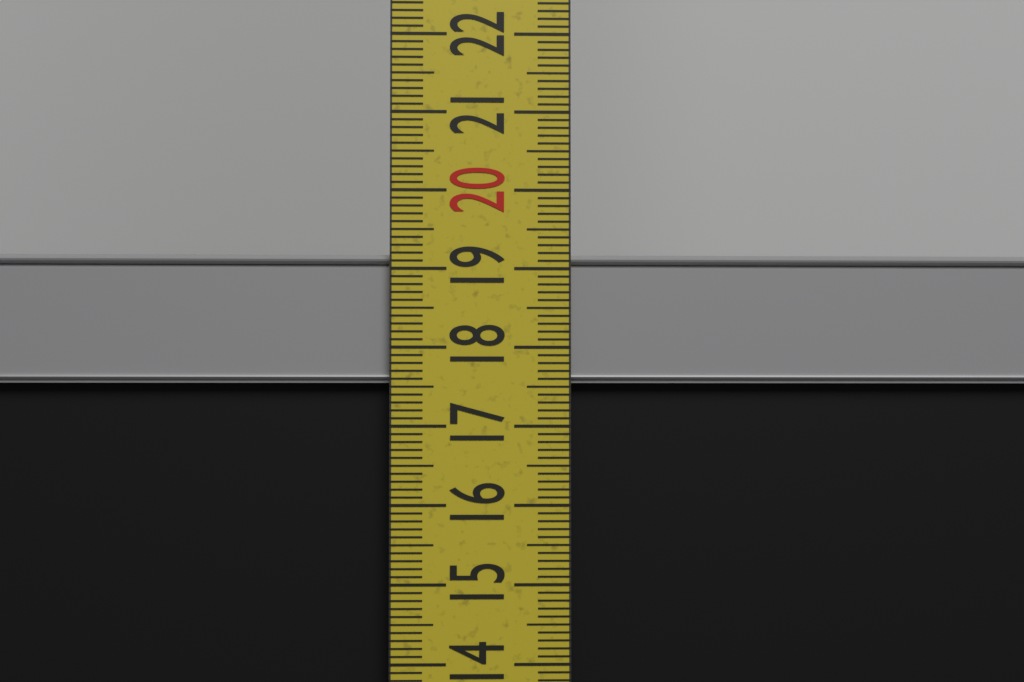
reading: 19.2 cm
